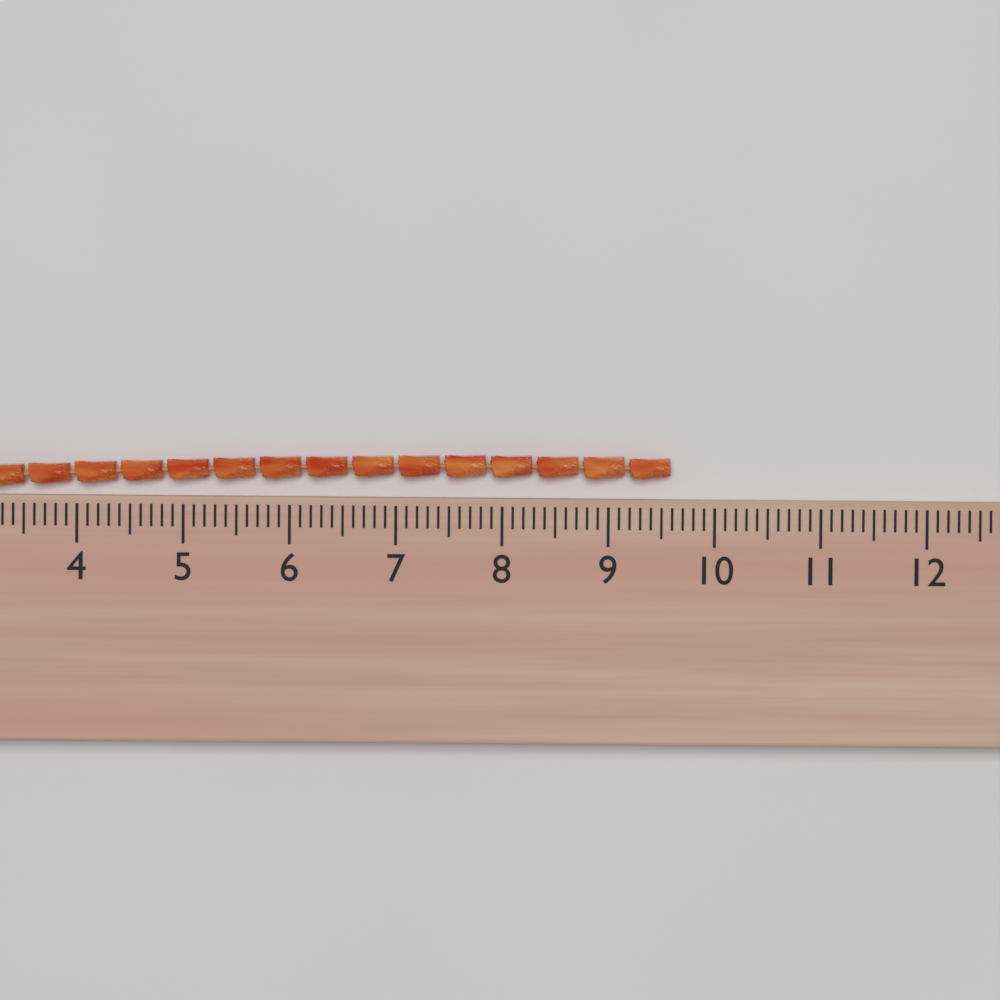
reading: 9.6 (no unit)
